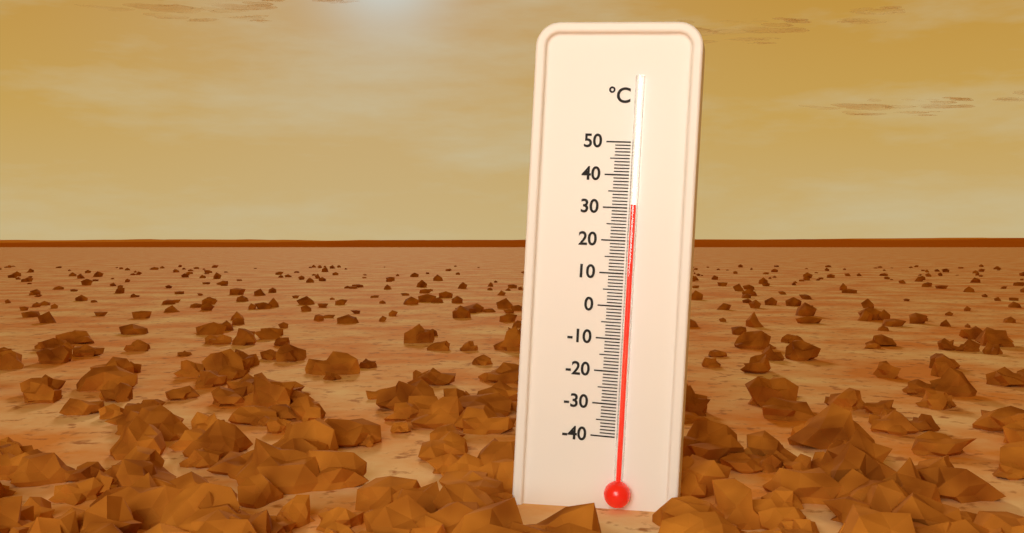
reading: 31 °C
